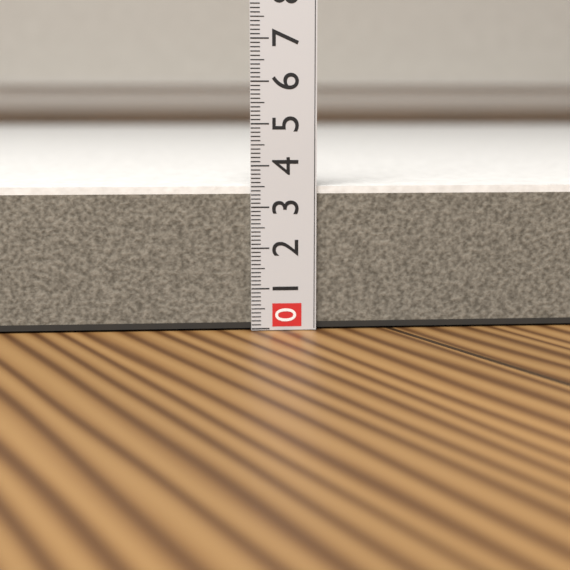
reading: 3.5 (no unit)
